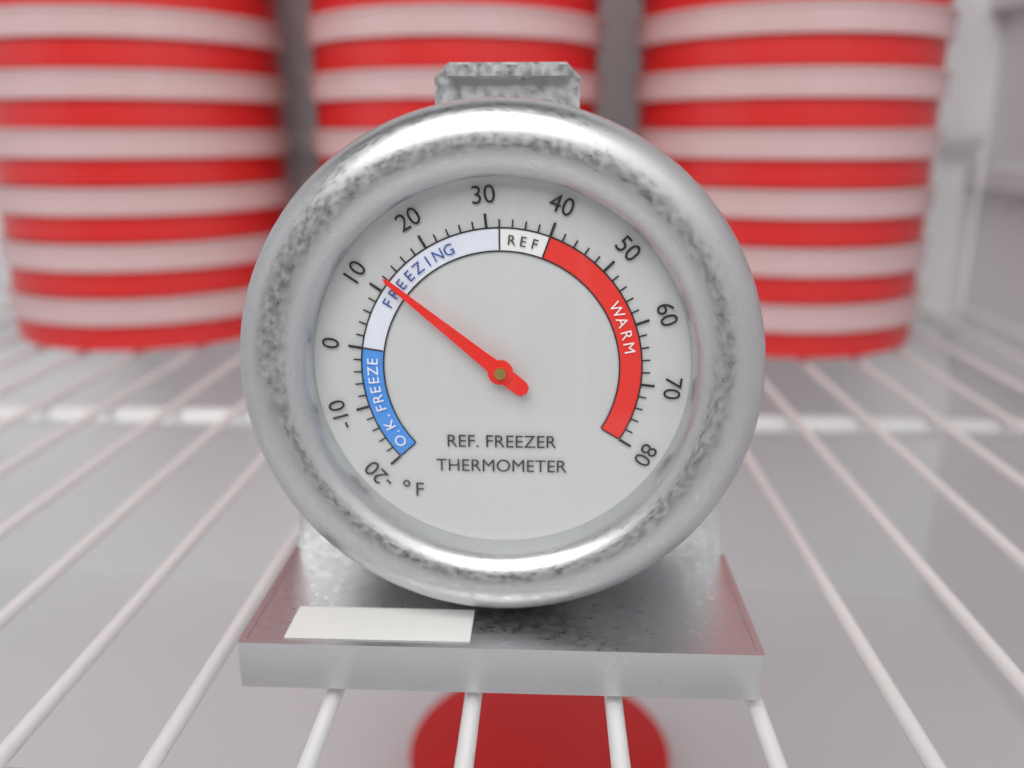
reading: 12 °F
